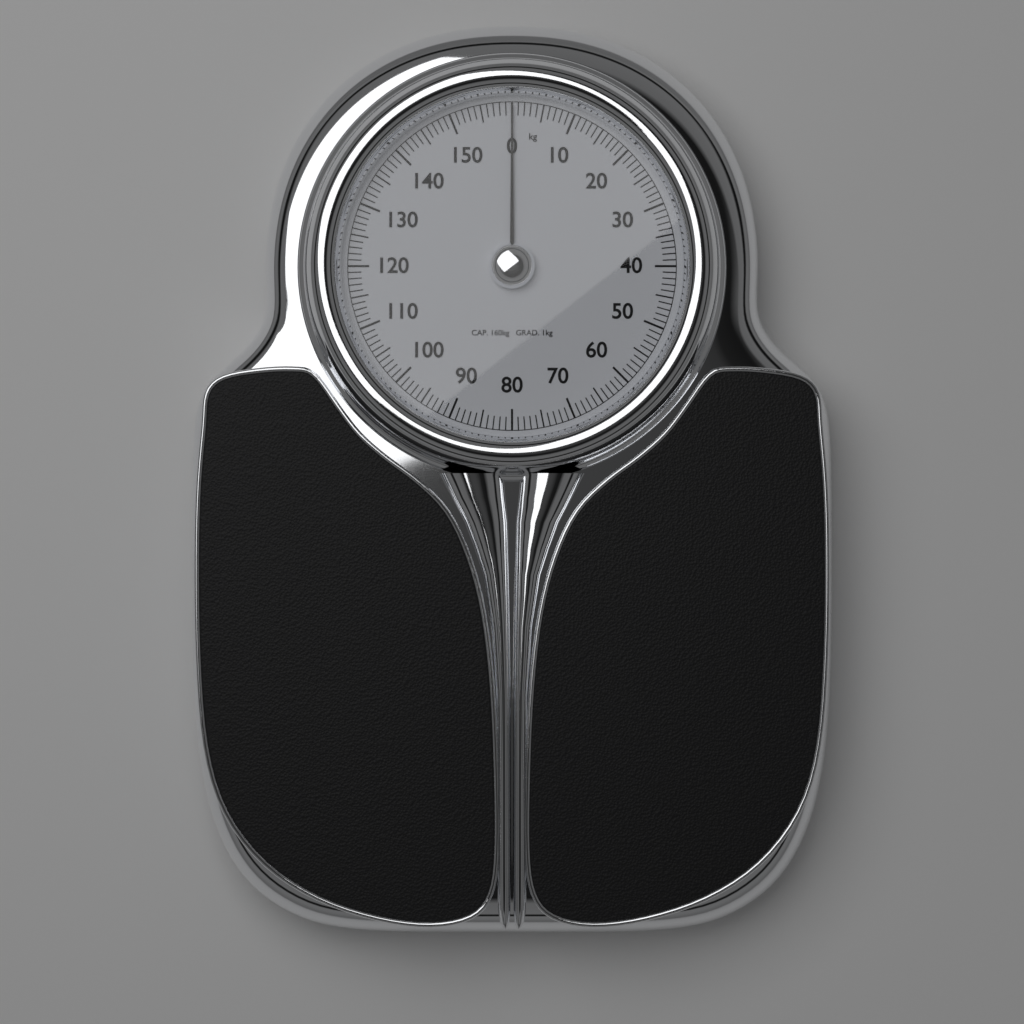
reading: 0 kg
